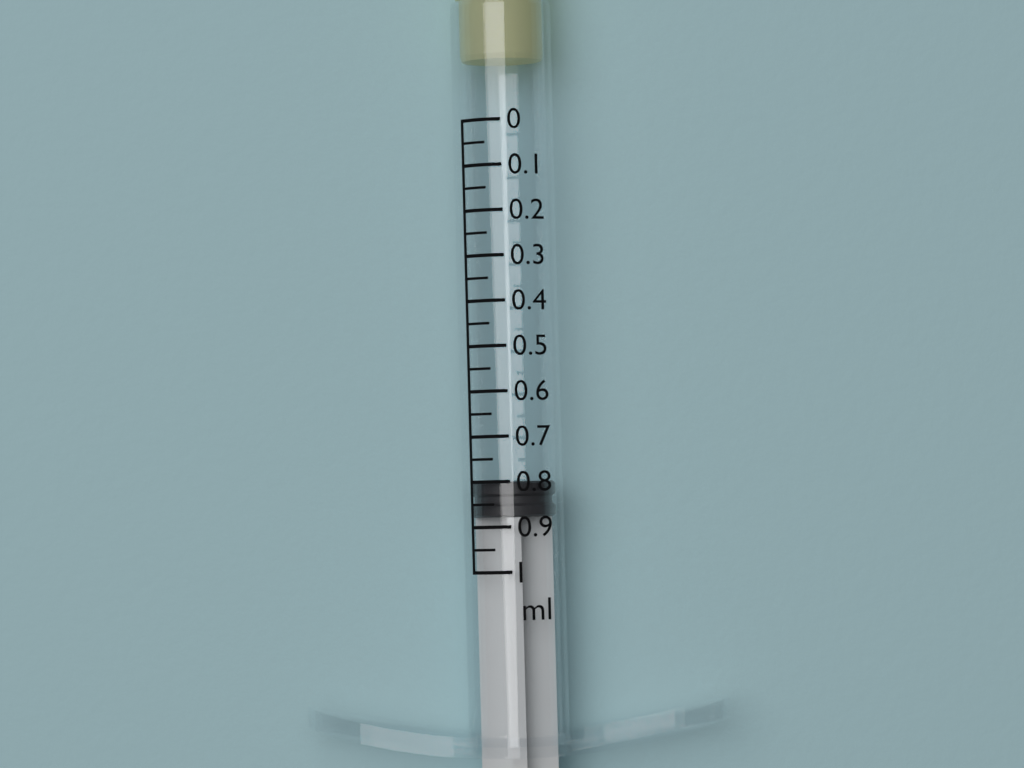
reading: 0.80 ml
